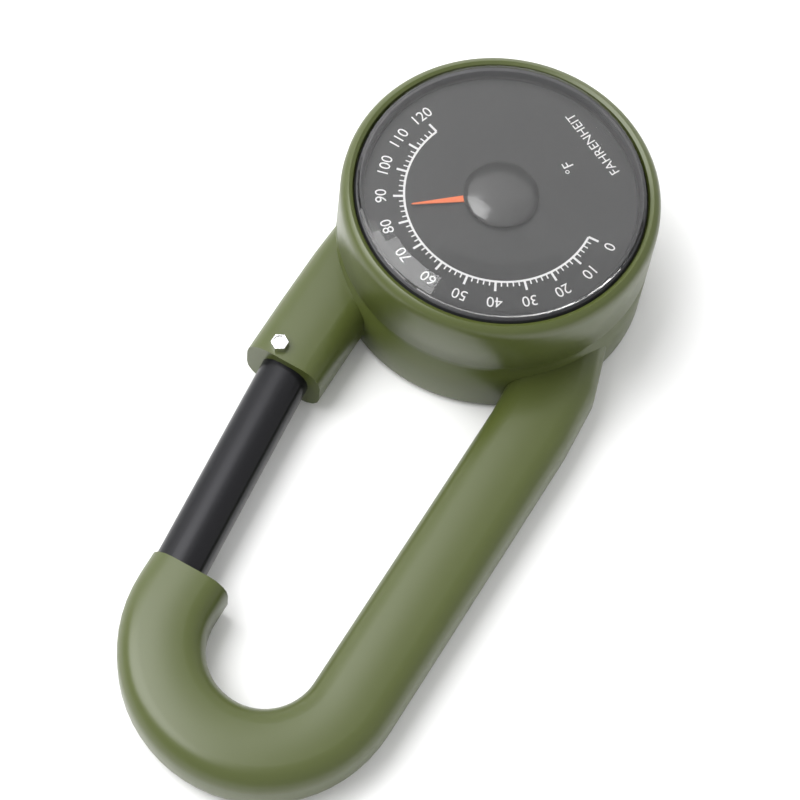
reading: 86 °F
